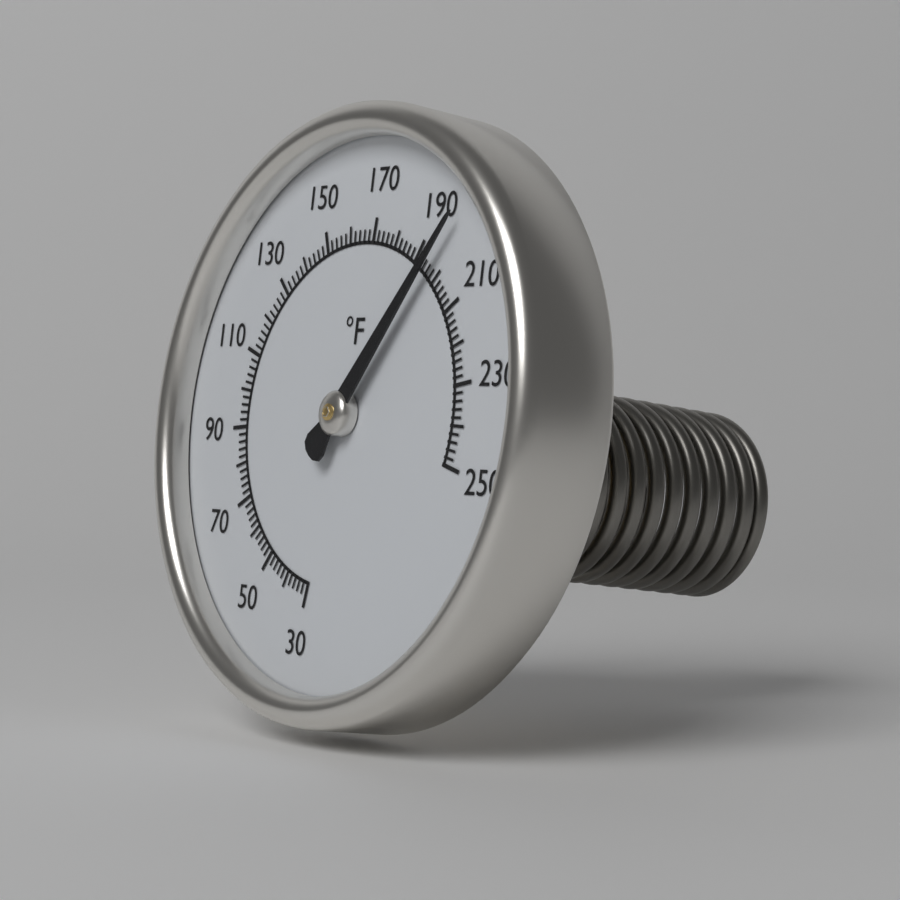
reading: 196 °F
